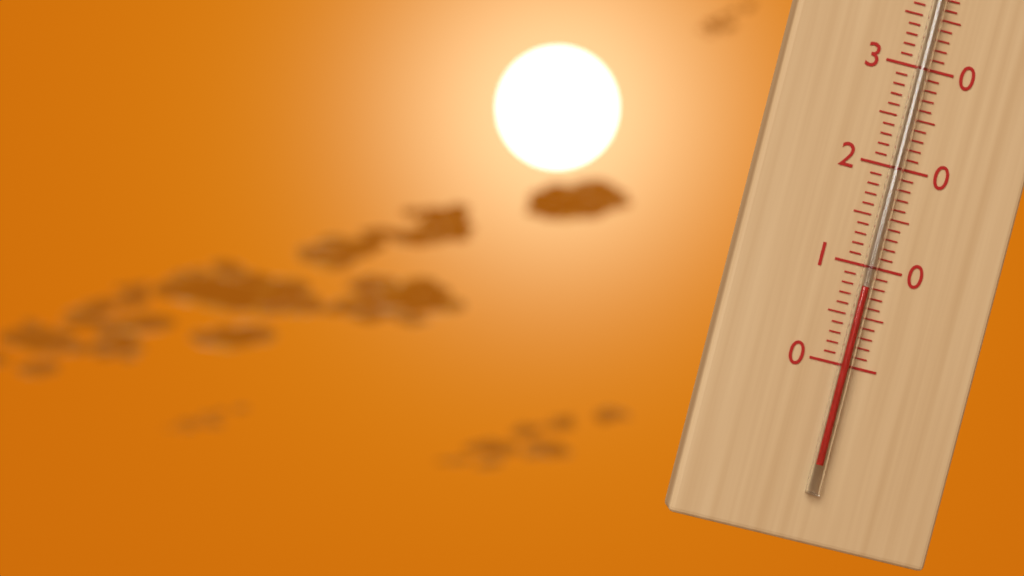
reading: 8 °C
